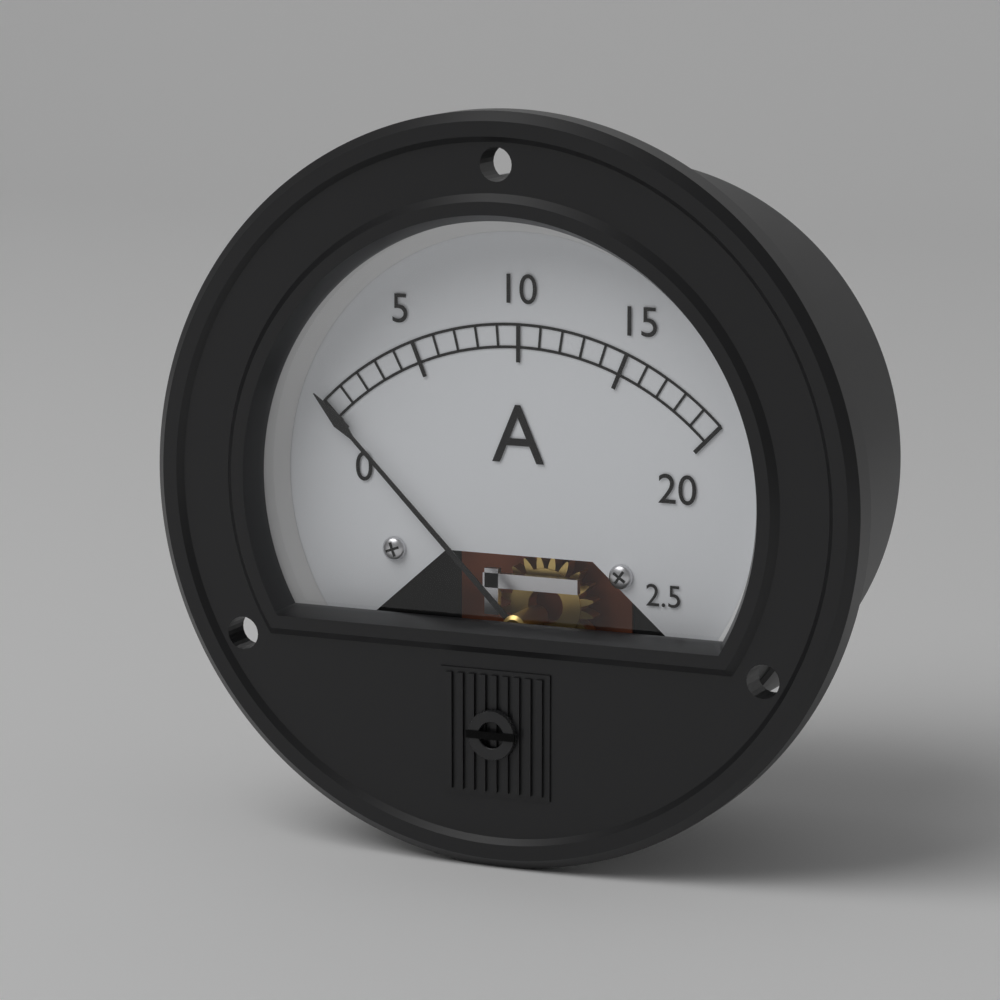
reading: 0 A
